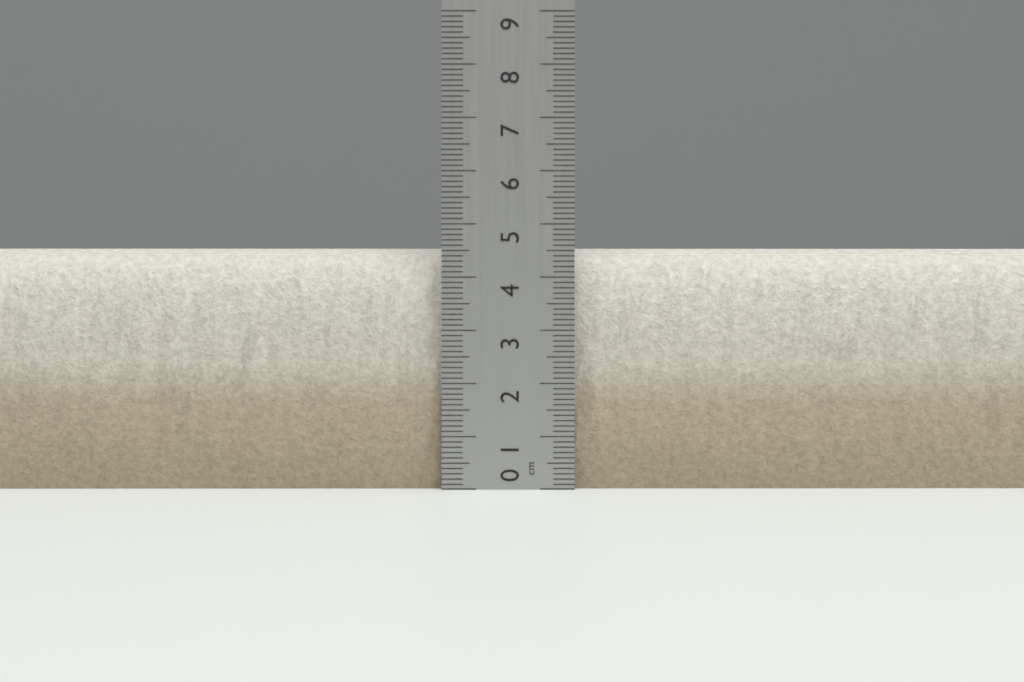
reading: 4.6 cm
